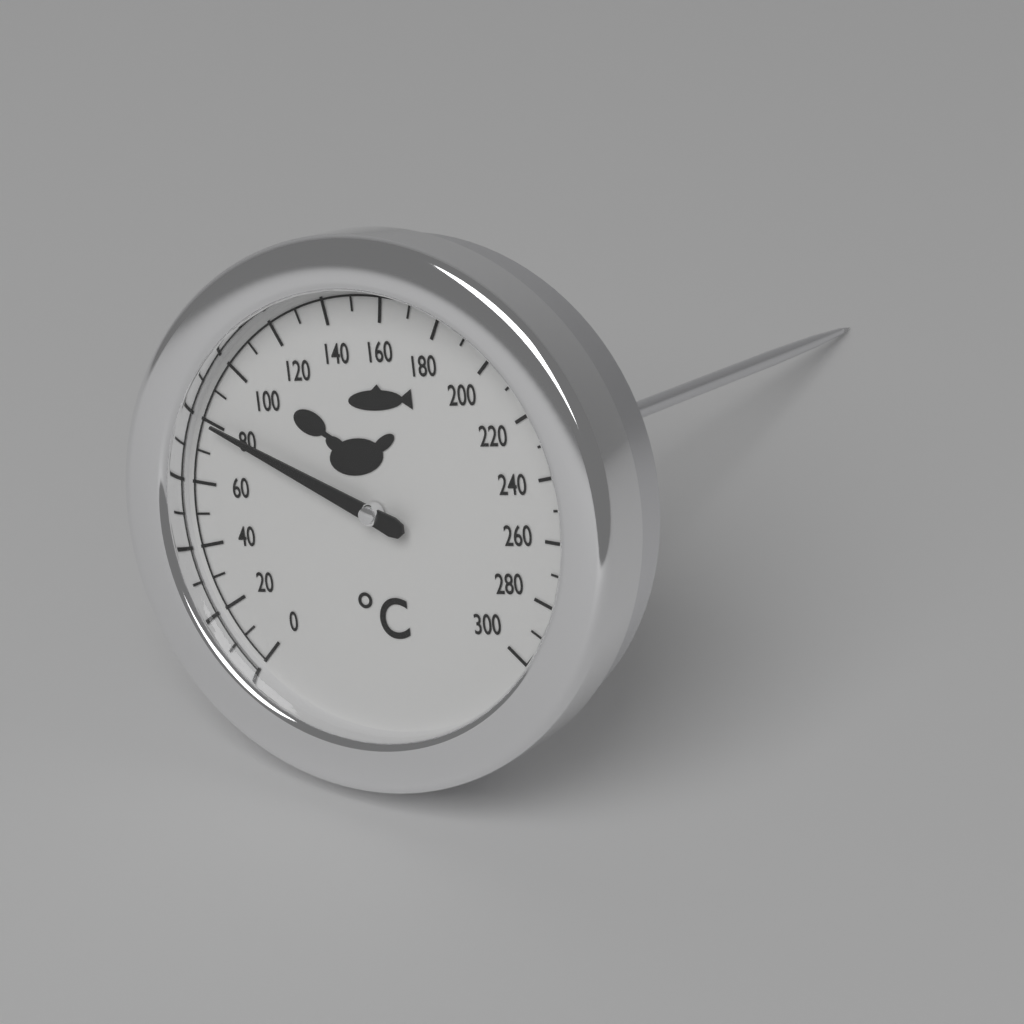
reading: 80 °C
